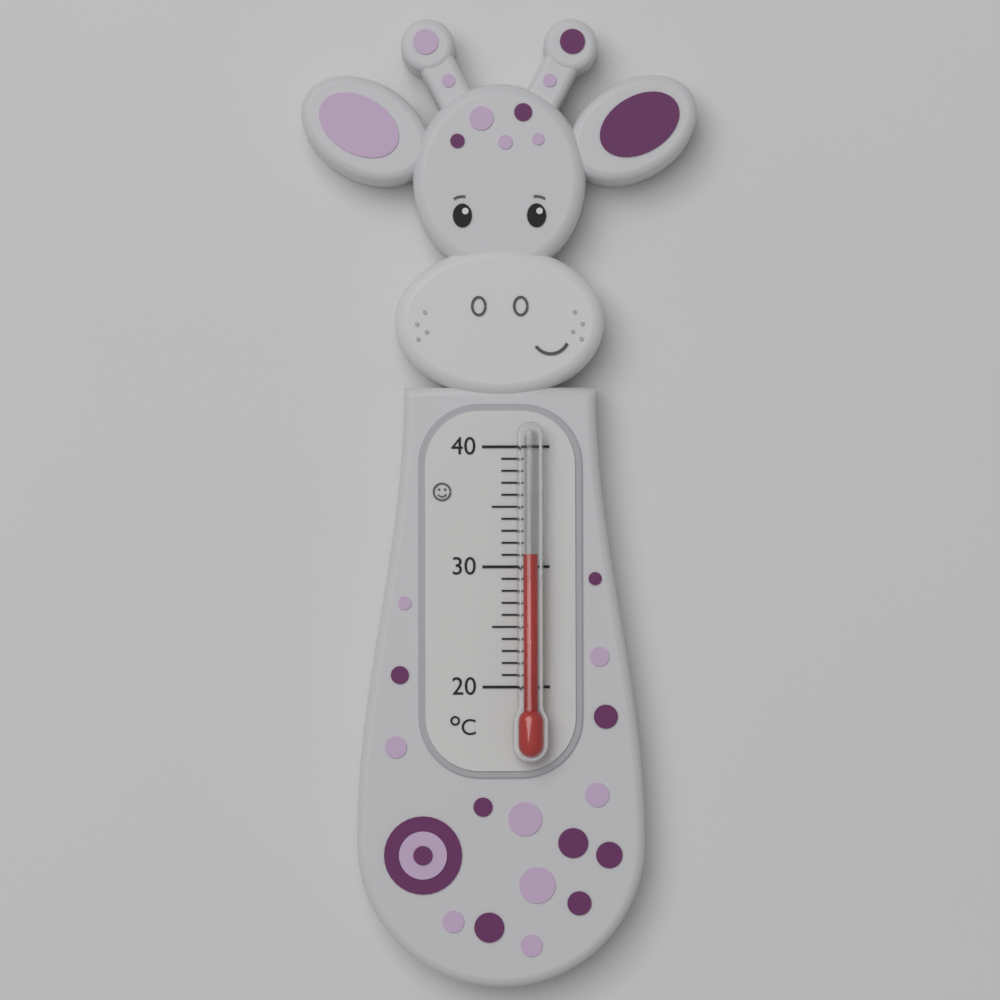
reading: 31 °C
